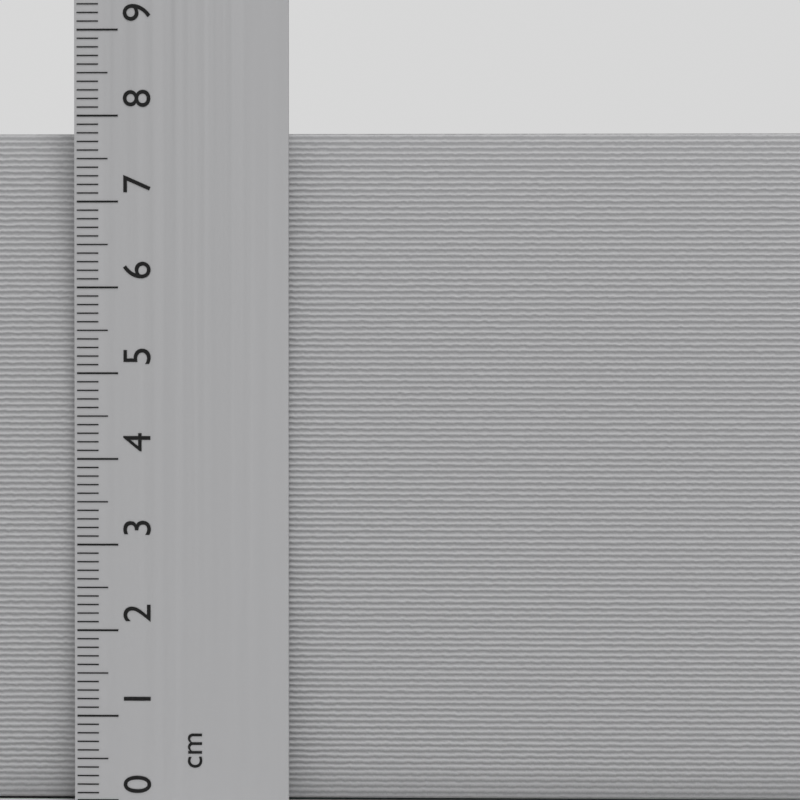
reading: 7.8 cm
